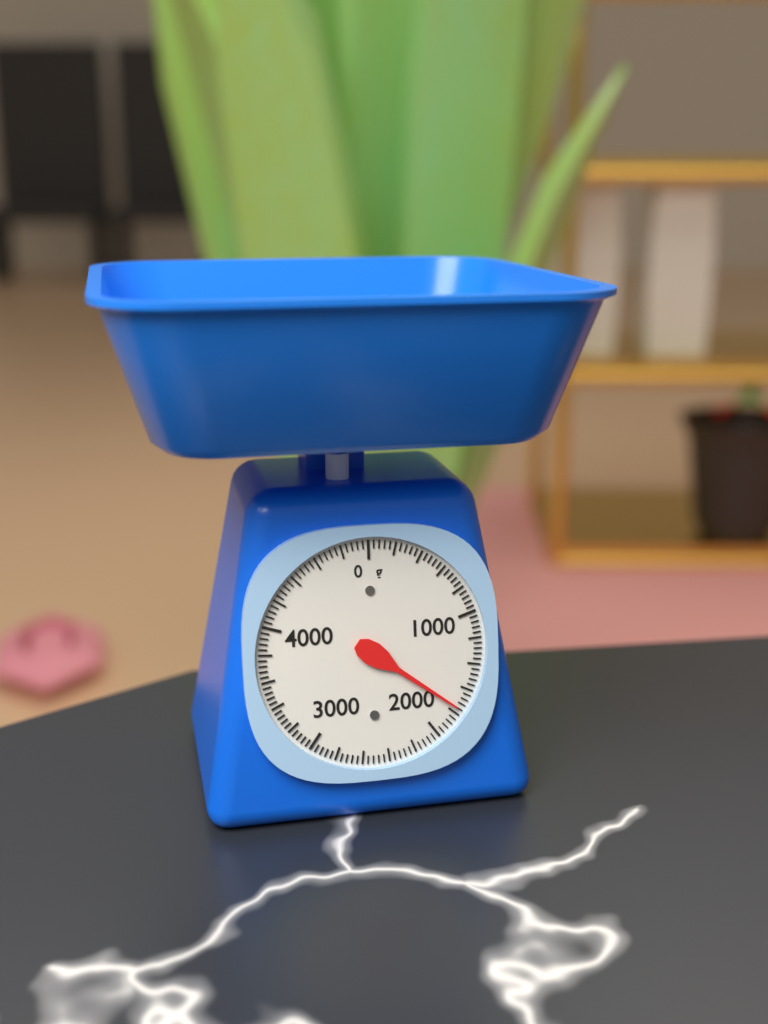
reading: 1760 g
